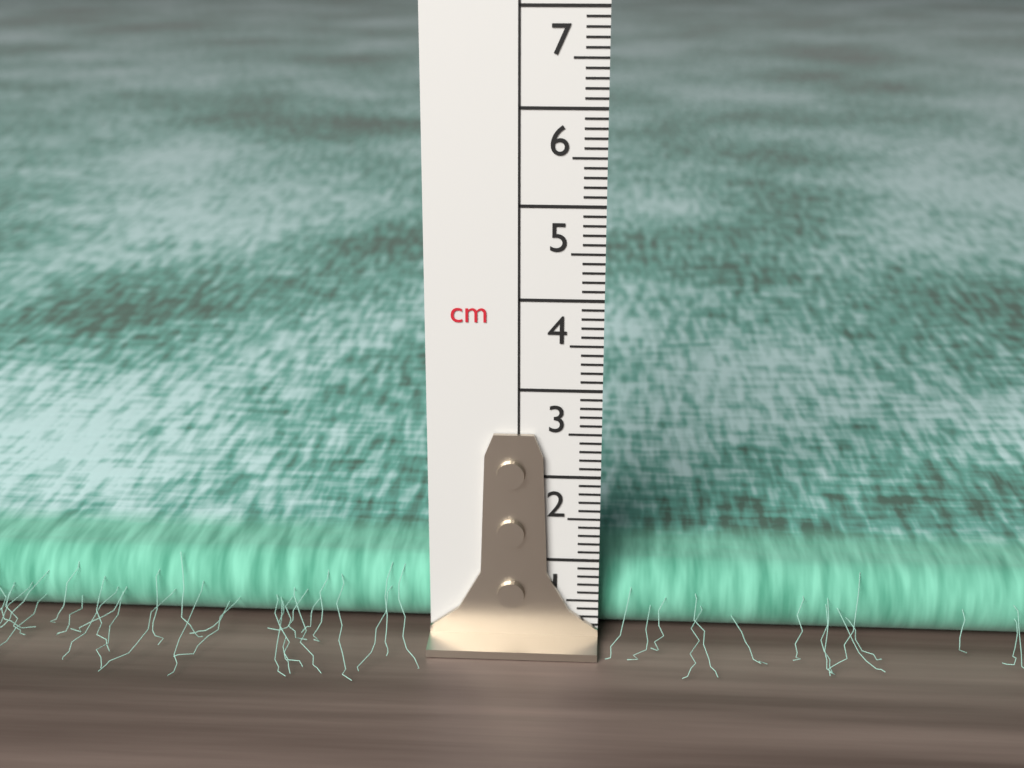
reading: 0.8 cm
